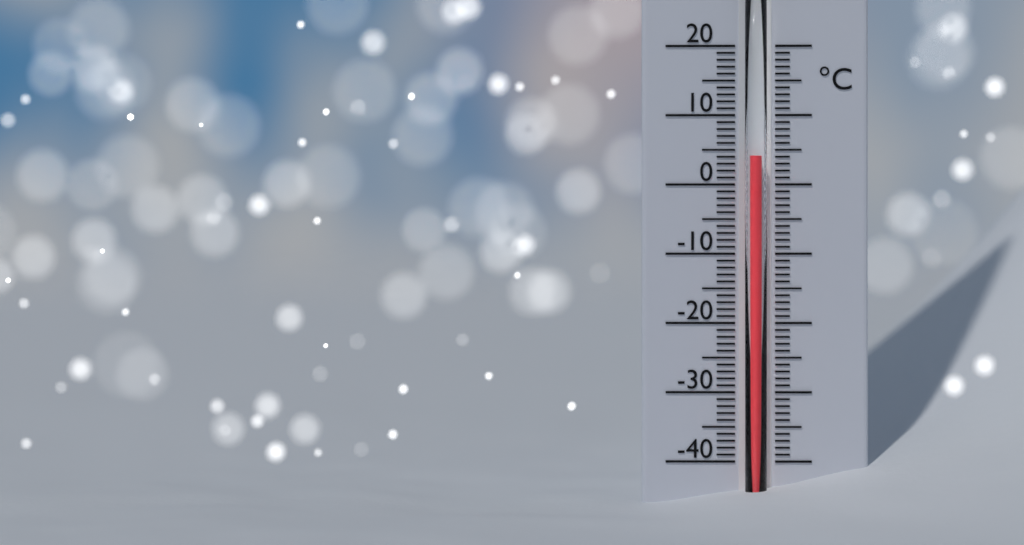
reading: 4 °C
